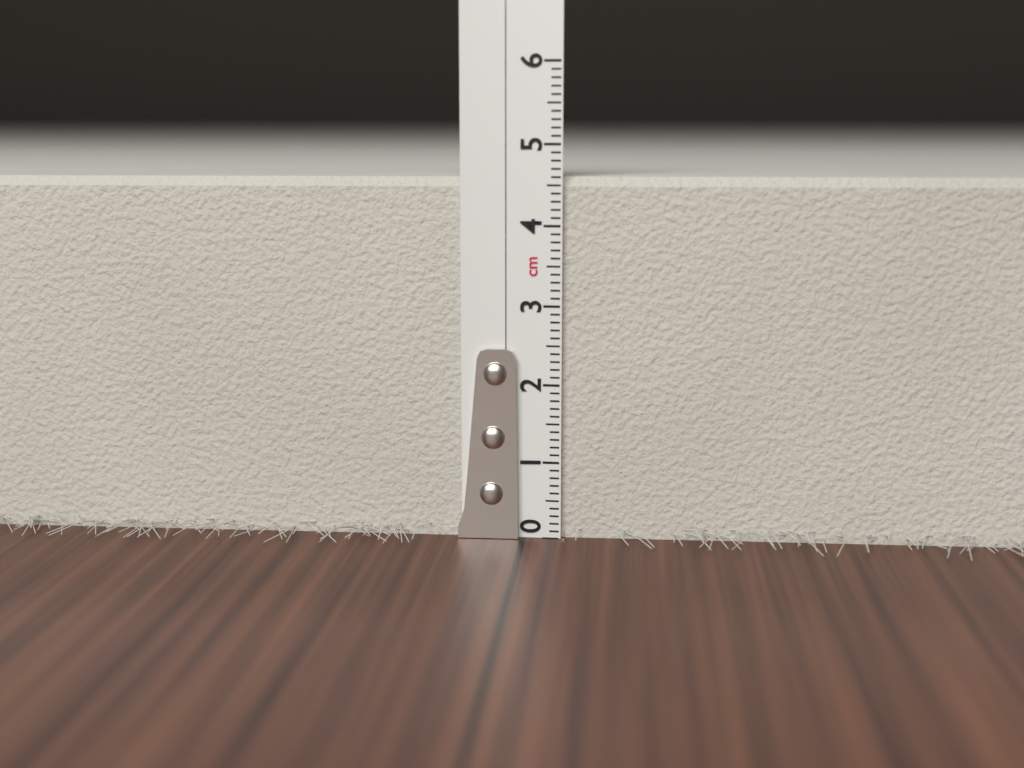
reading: 4.6 cm
